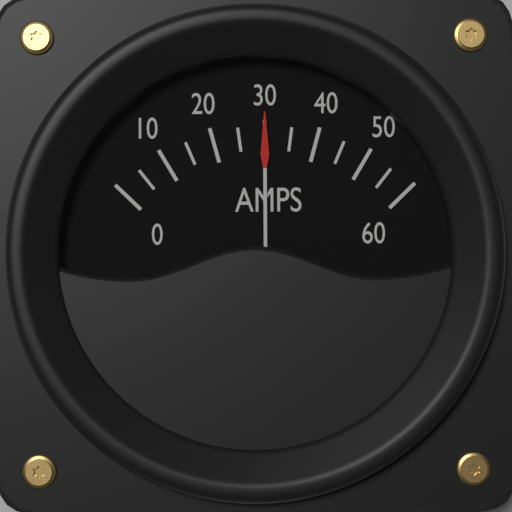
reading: 30 A
